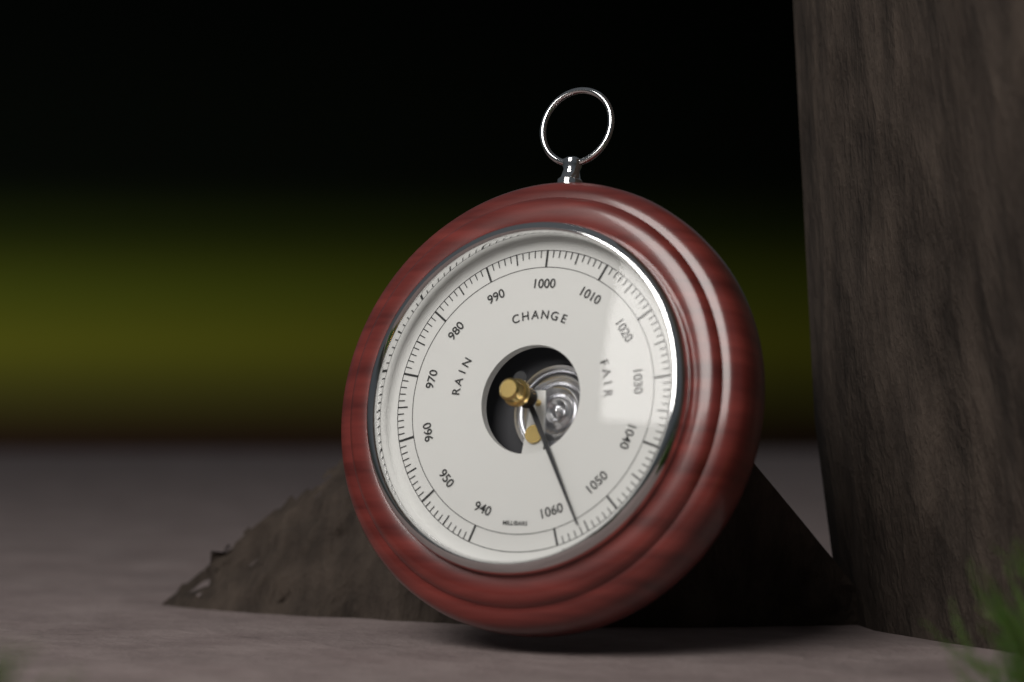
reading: 1056 mbar
